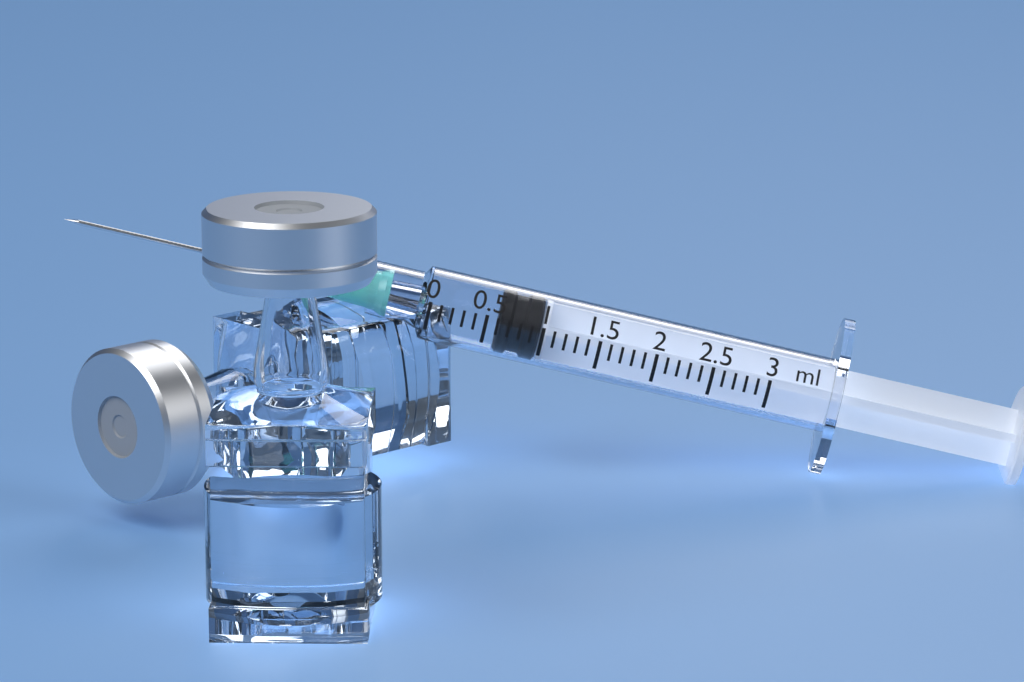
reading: 0.6 ml
